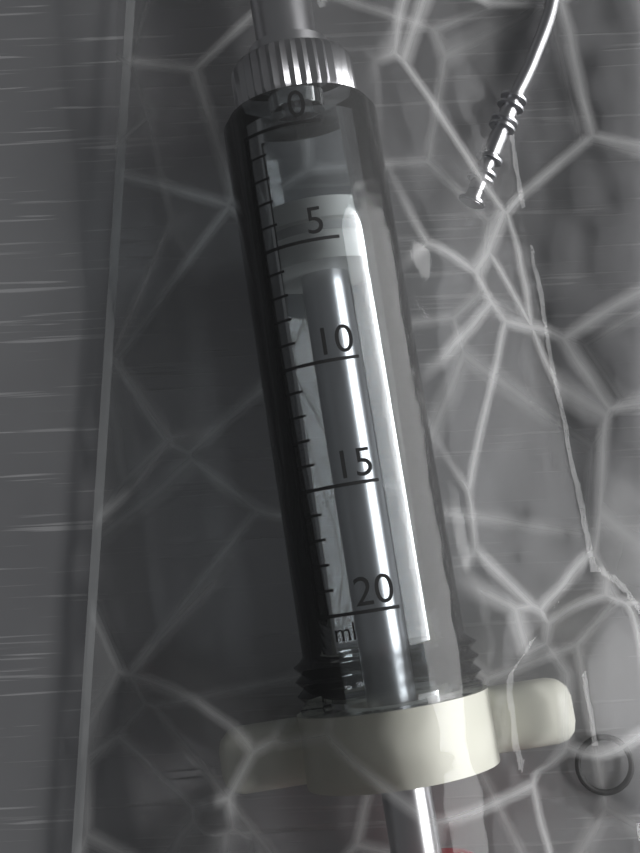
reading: 3 ml
